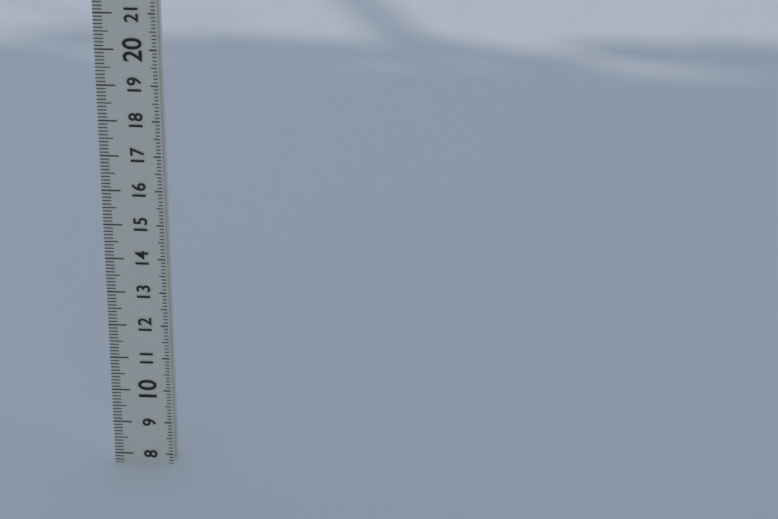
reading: 7.7 (no unit)
